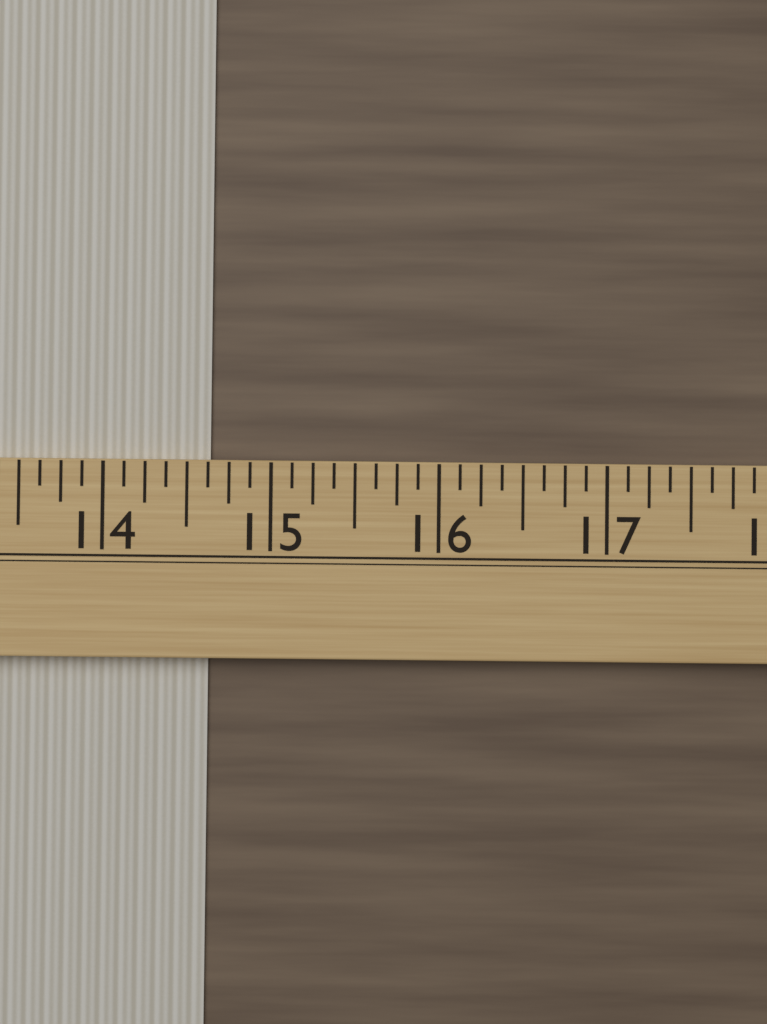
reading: 14.625 (no unit)
